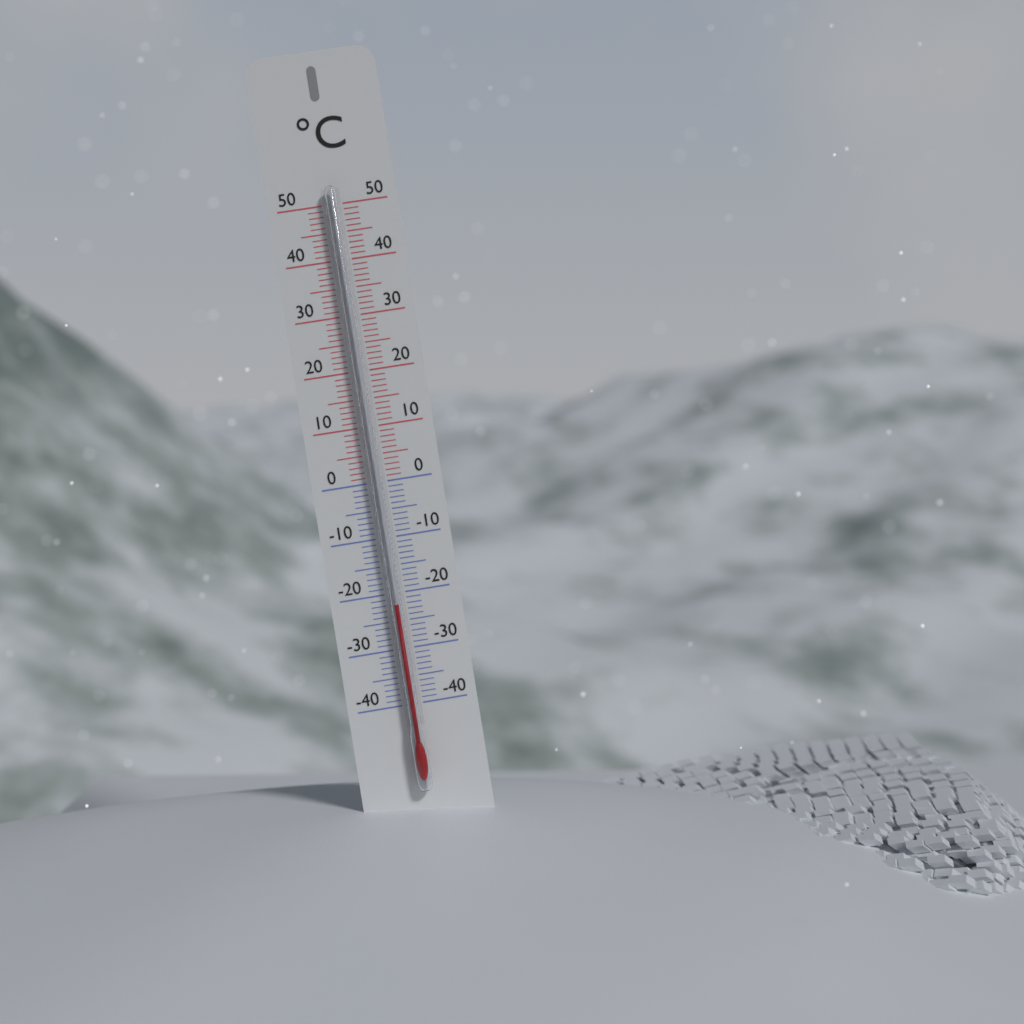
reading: -22 °C
